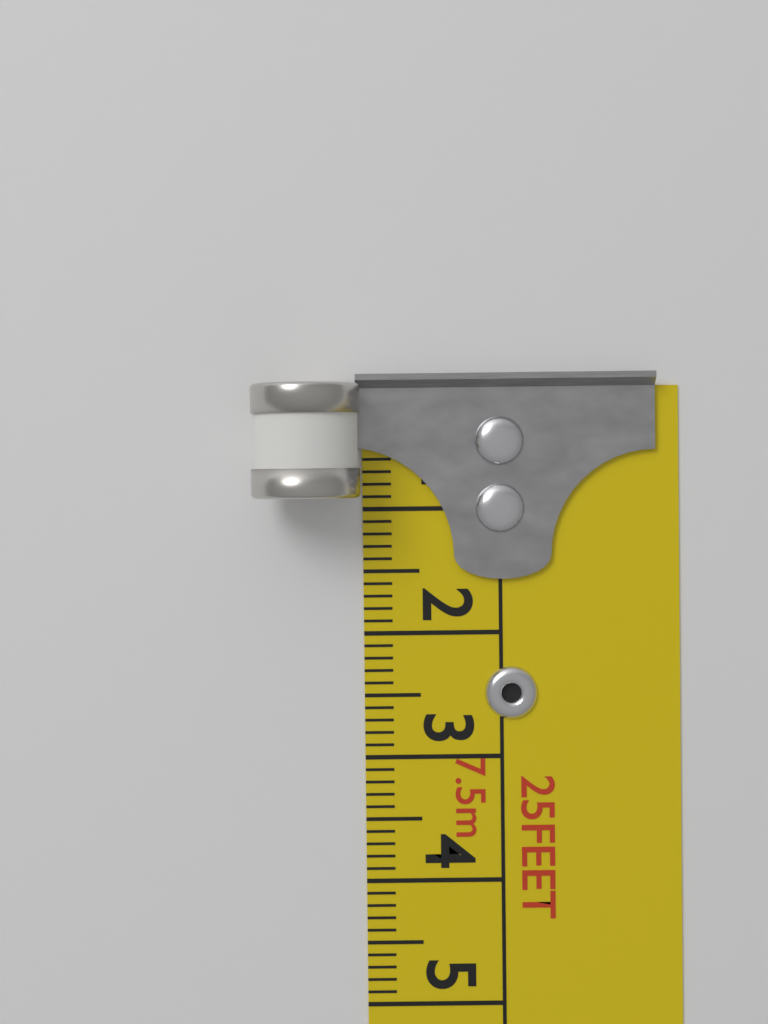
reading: 0.9 cm
